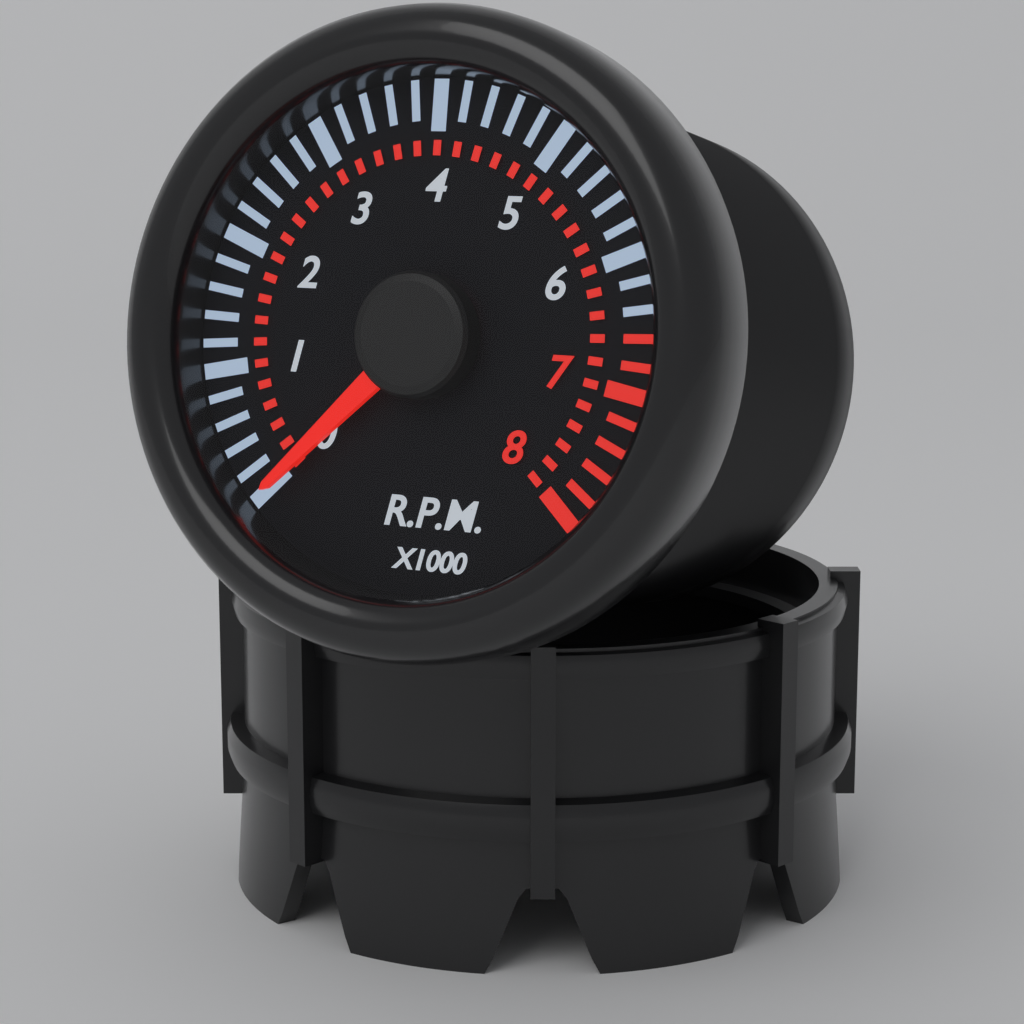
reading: 0 RPM
